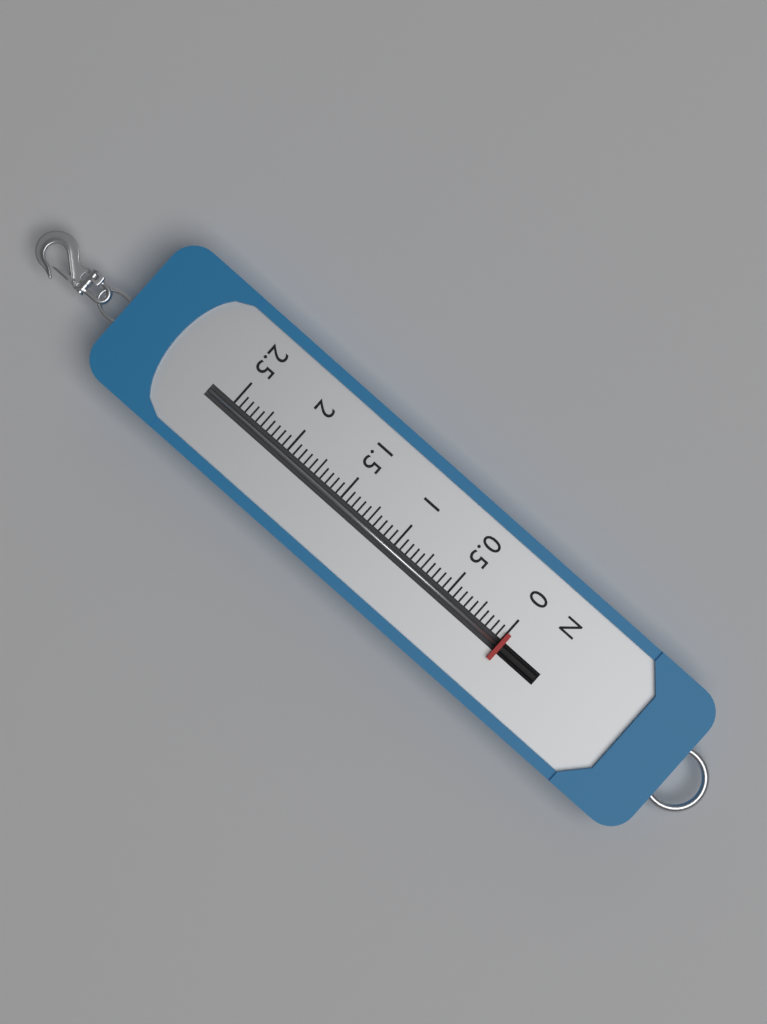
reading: 0.00 N
